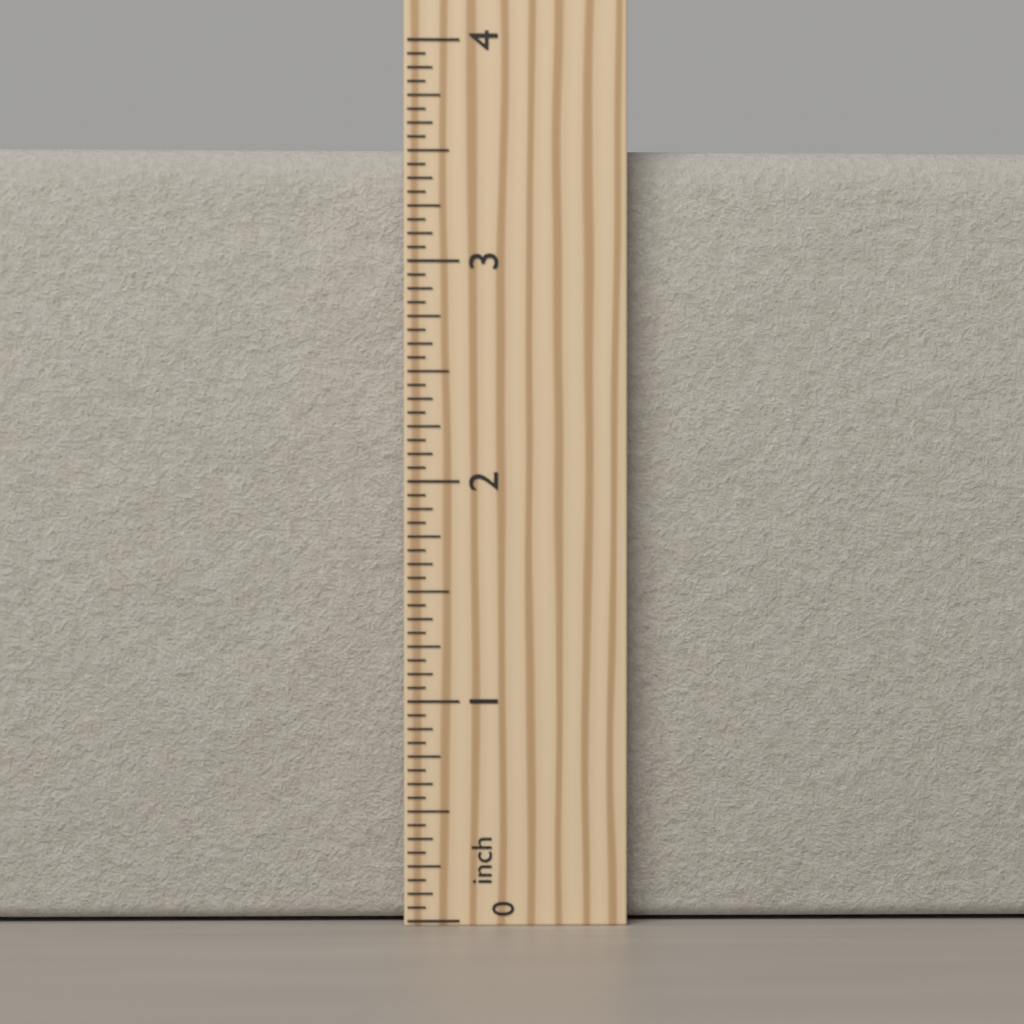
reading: 3.5625 inch
